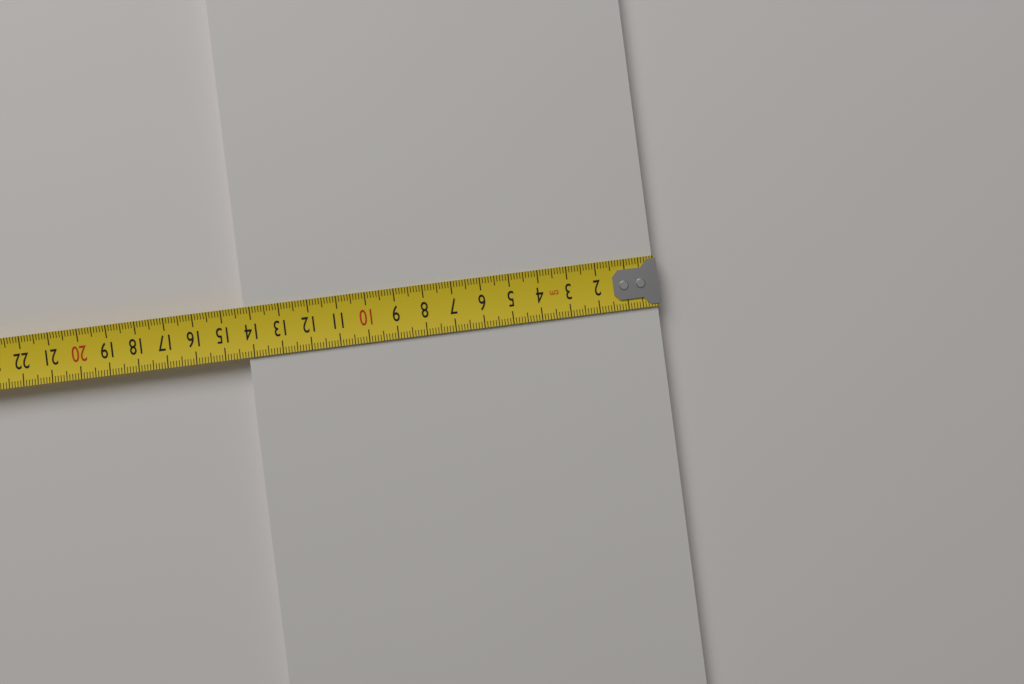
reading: 14.2 cm
